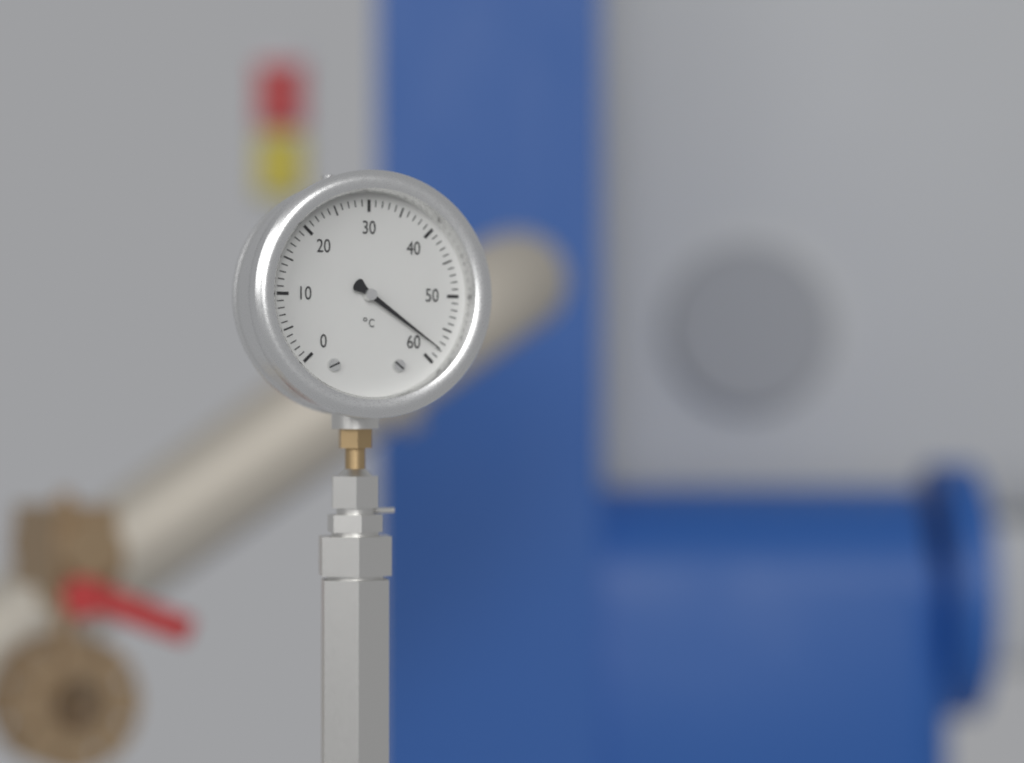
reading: 58 °C
